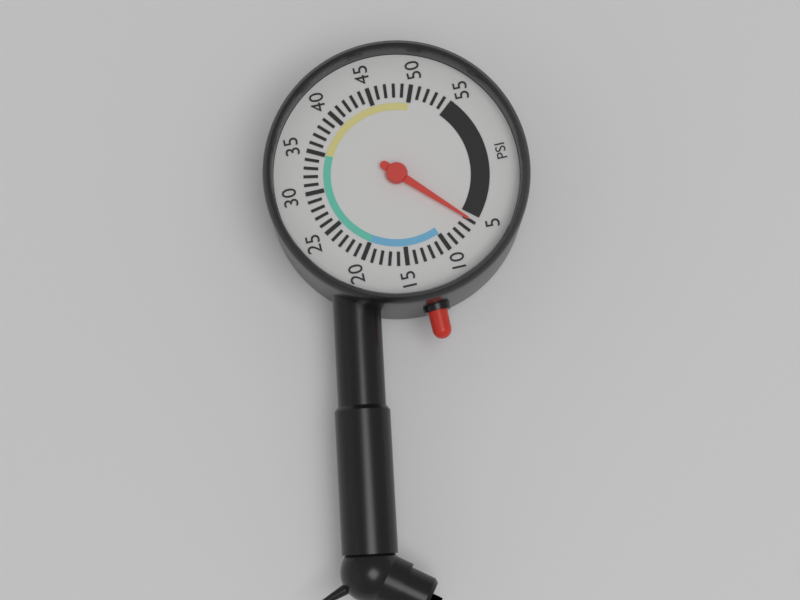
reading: 6 psi
